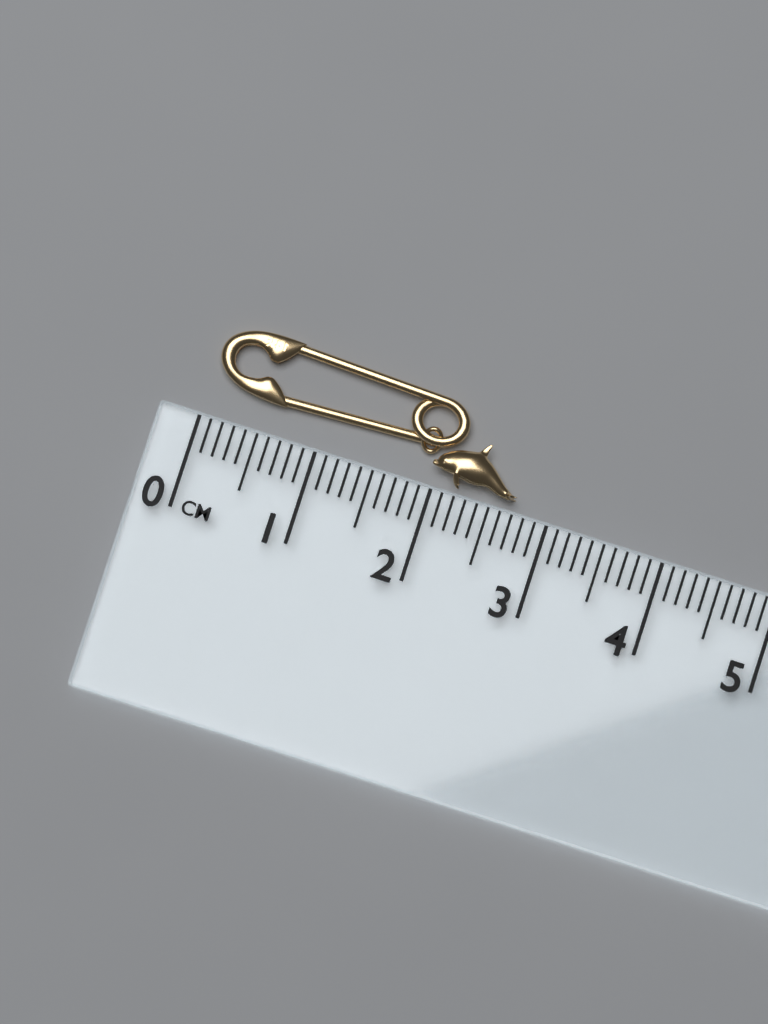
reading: 2.7 cm
